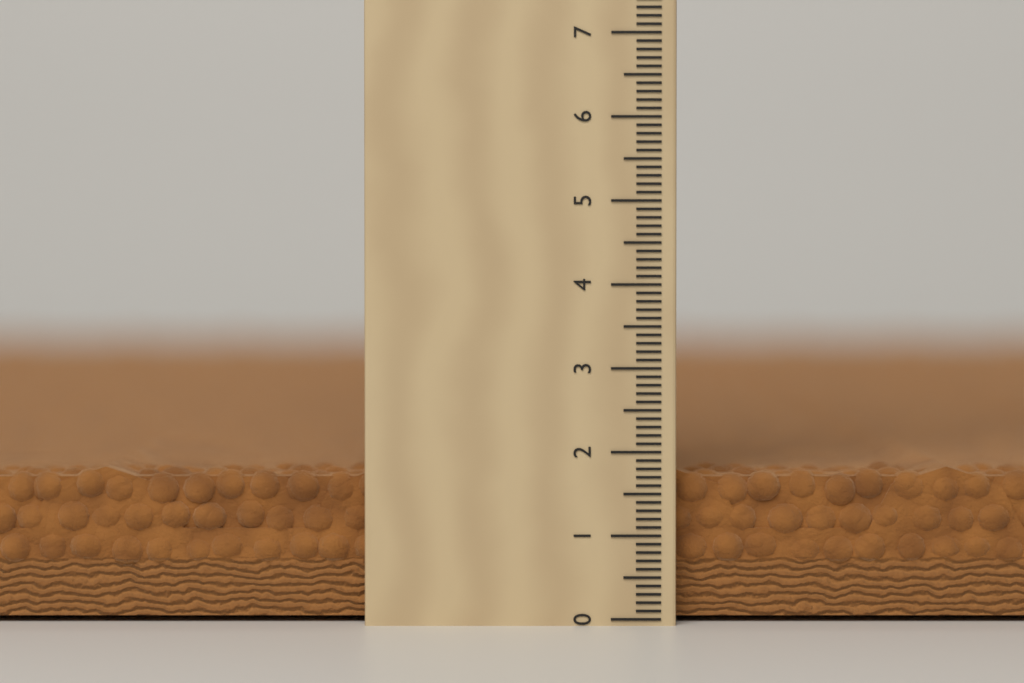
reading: 1.8 cm
